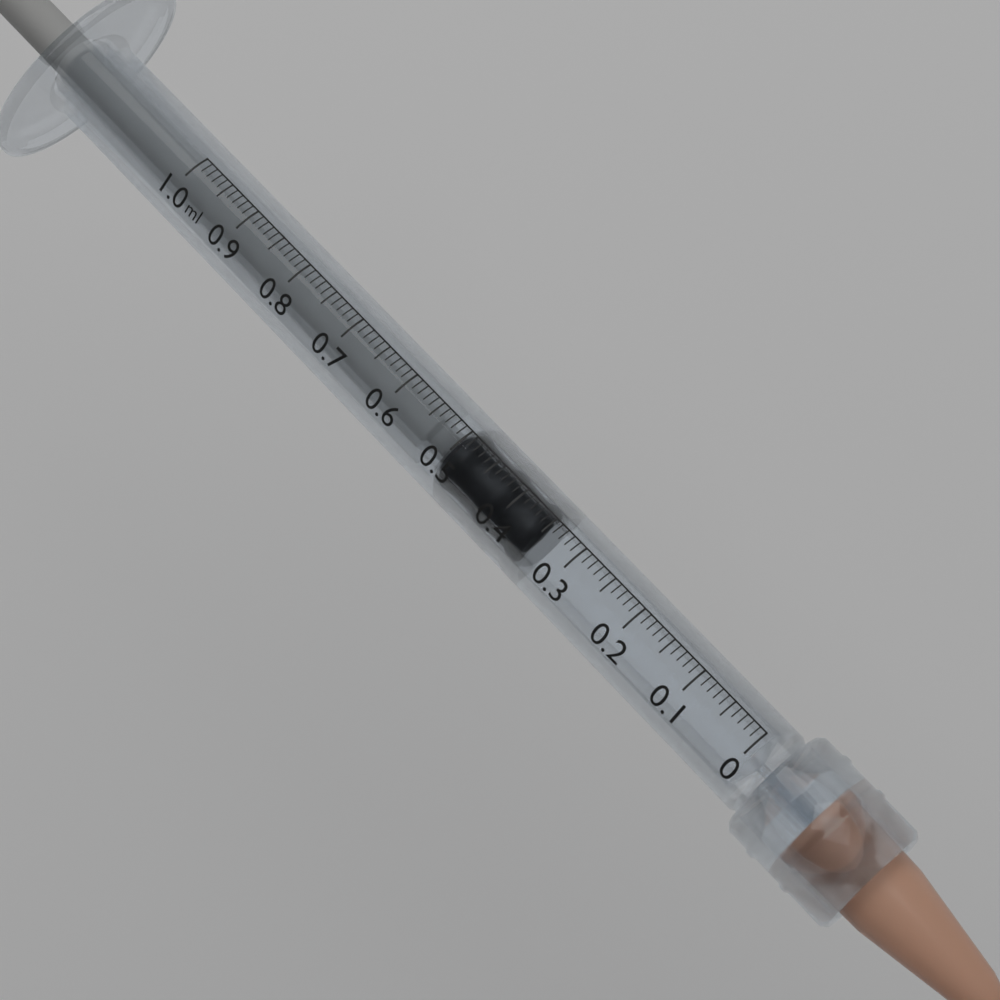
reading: 0.35 ml
